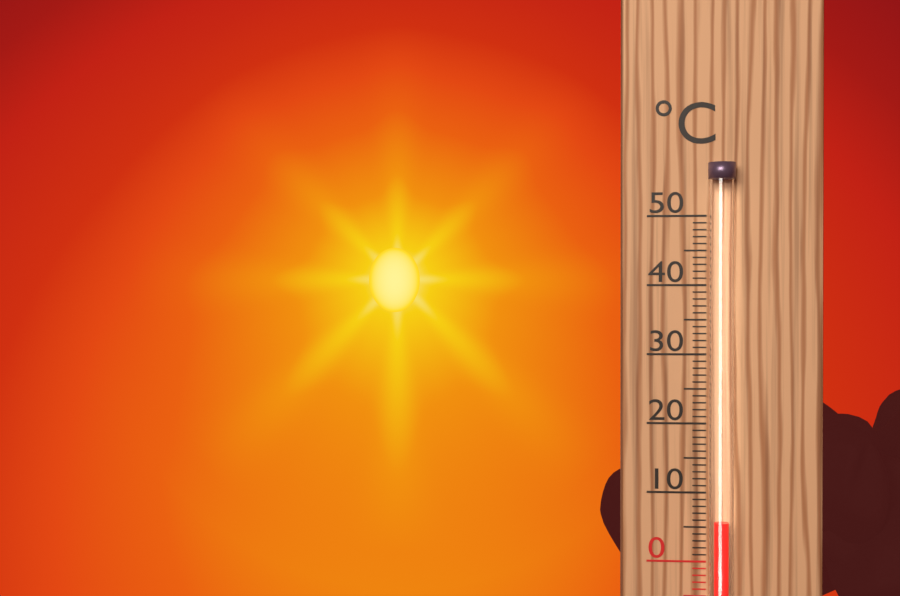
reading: 6 °C
